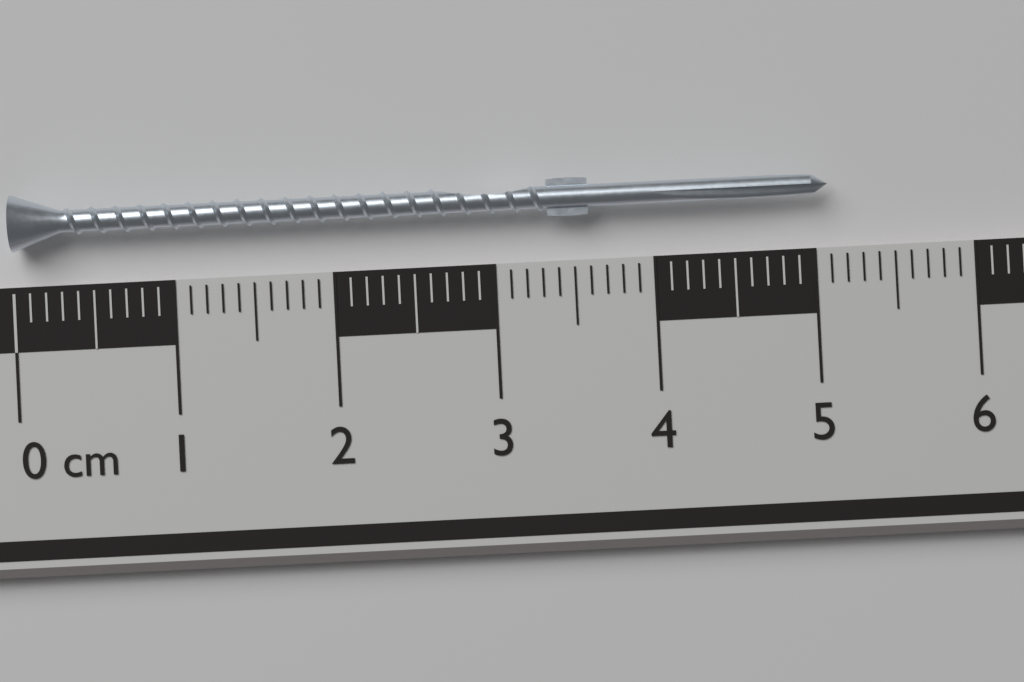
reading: 5.1 cm
